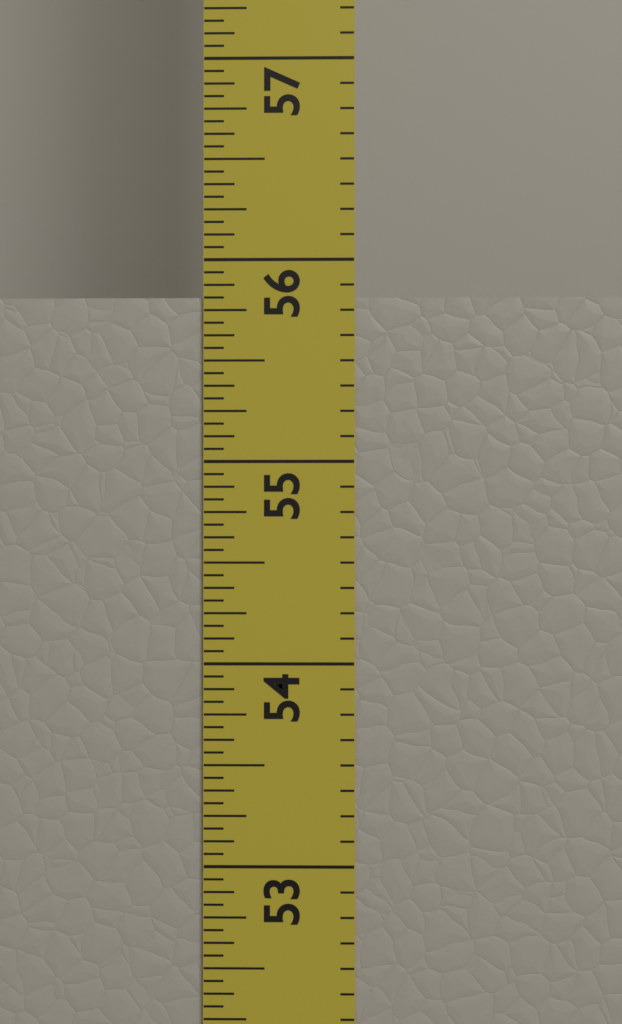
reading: 55.8125 in
